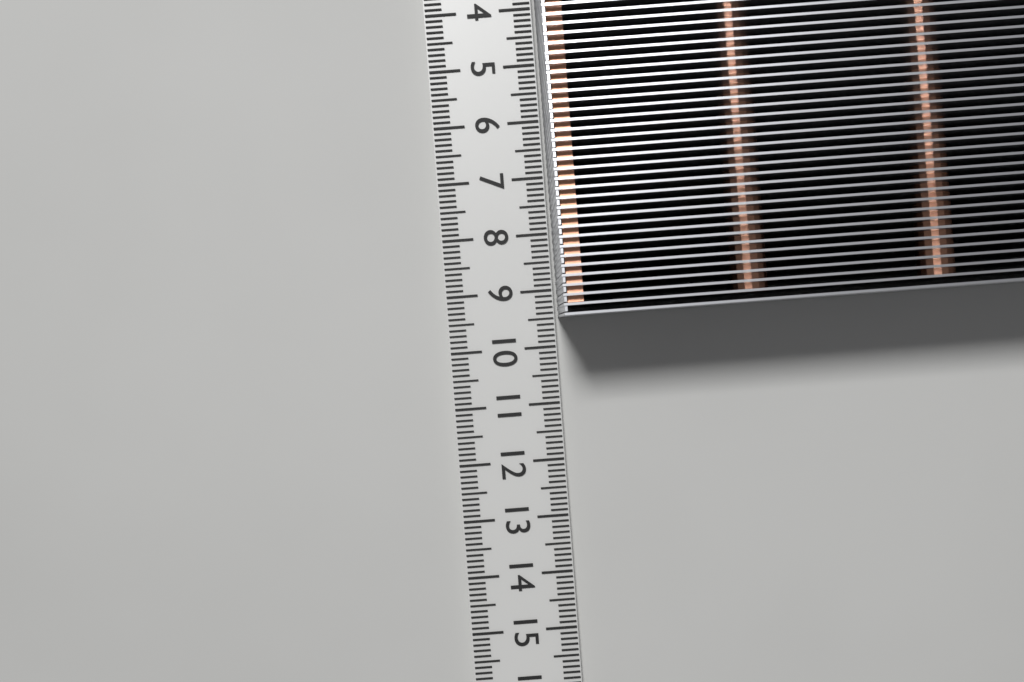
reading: 9.5 cm
